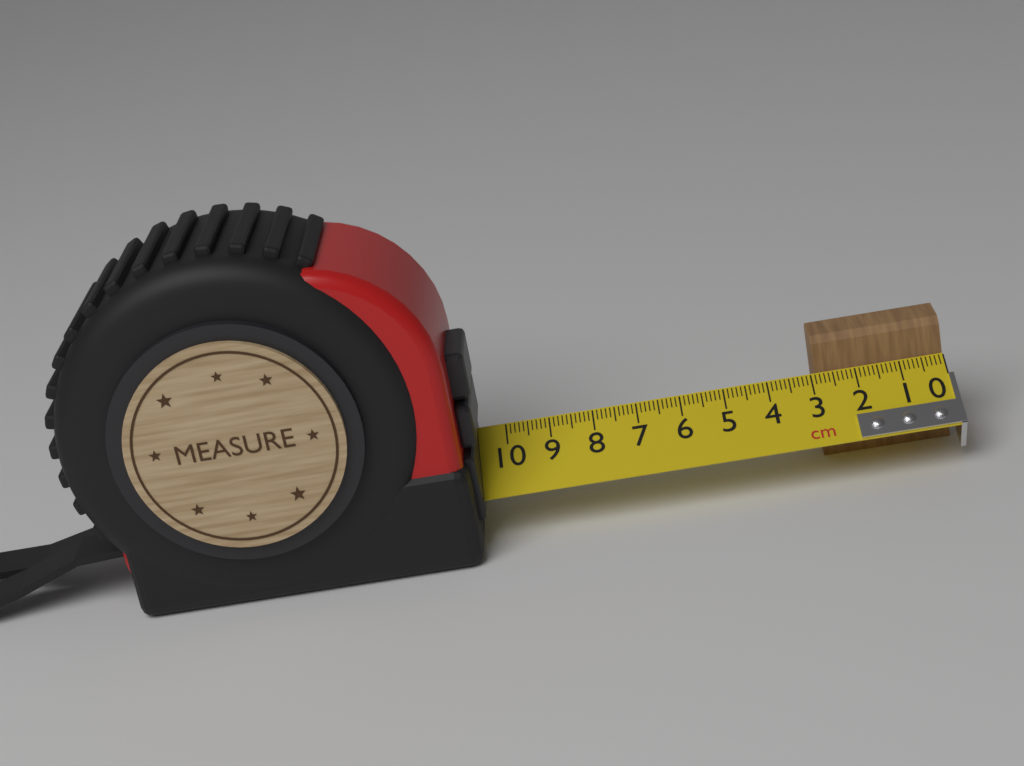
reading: 2.9 cm
